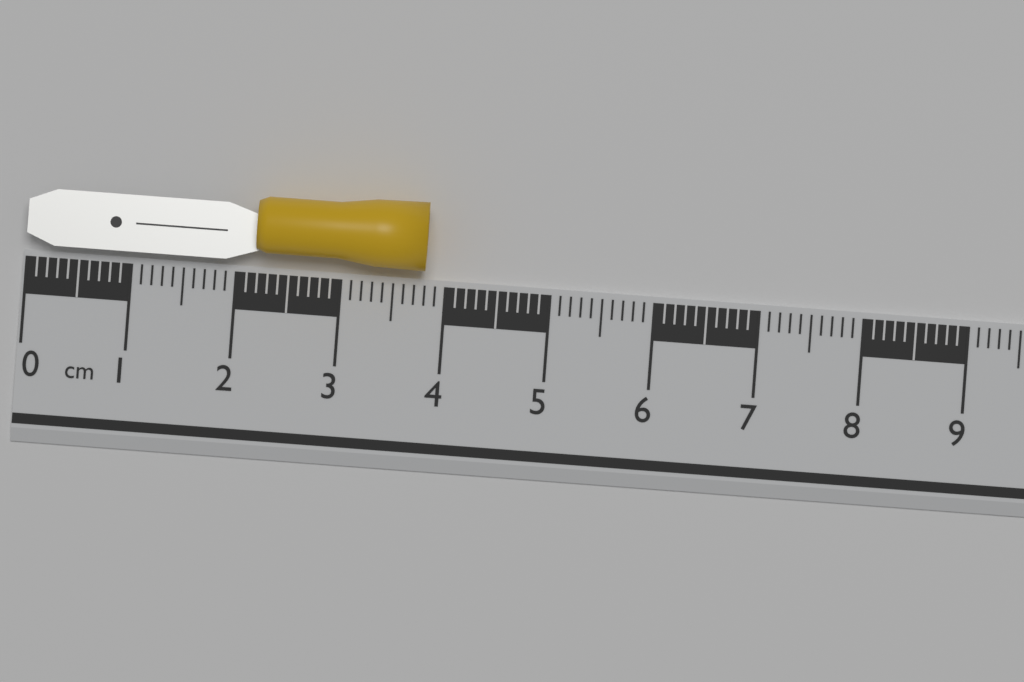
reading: 3.8 cm
